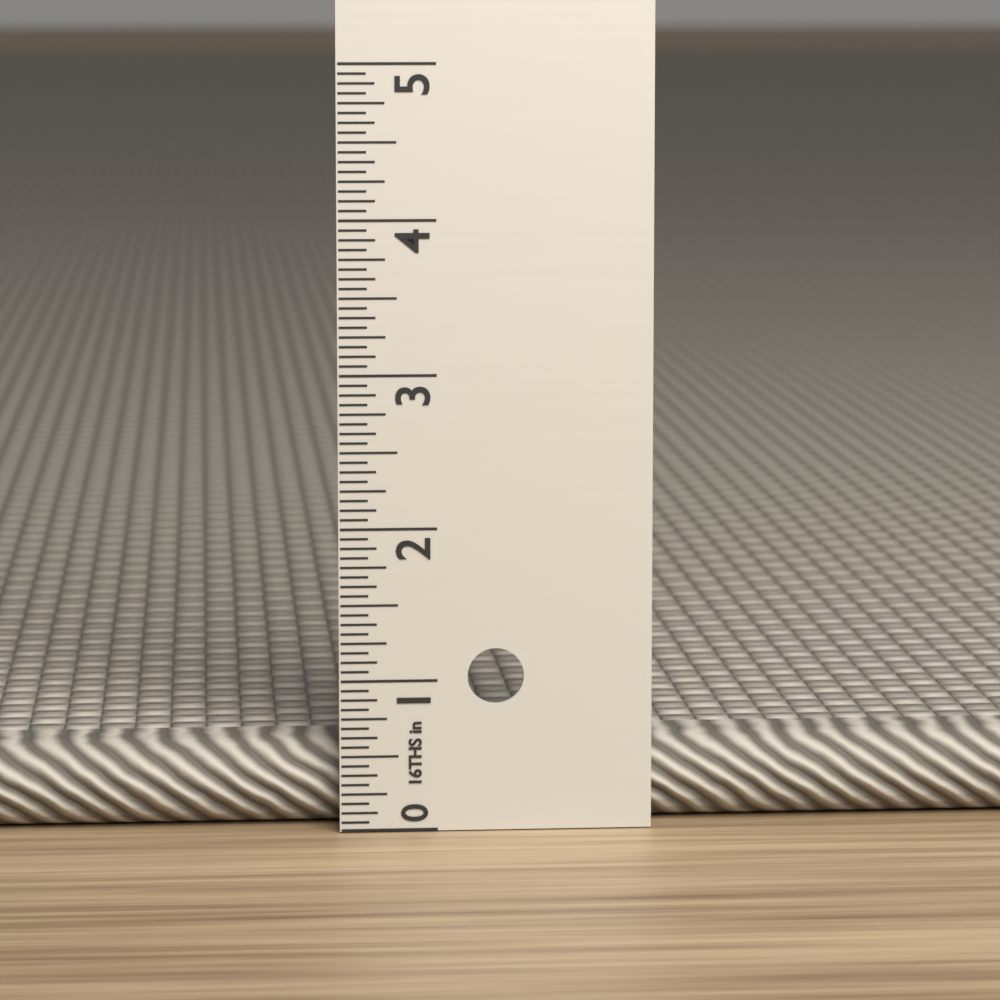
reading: 0.5625 in
